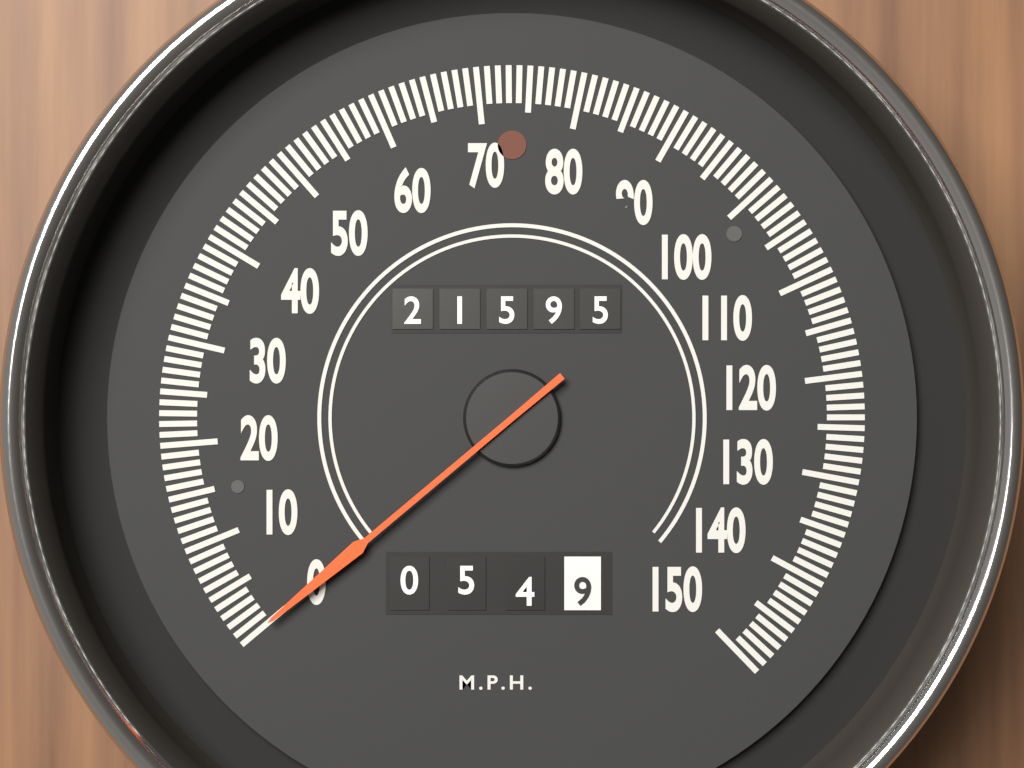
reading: 0 mph
